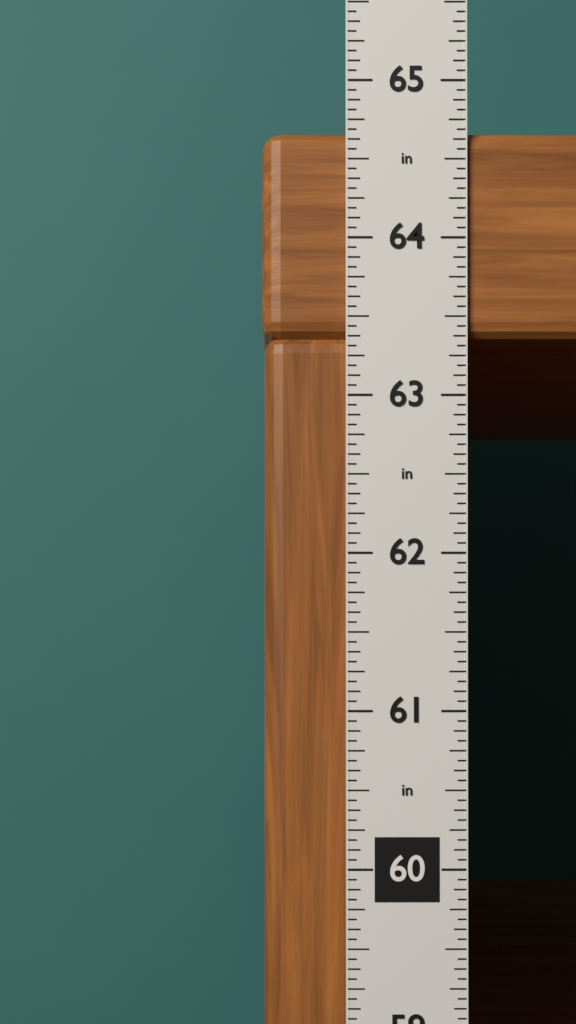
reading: 64.6875 in
